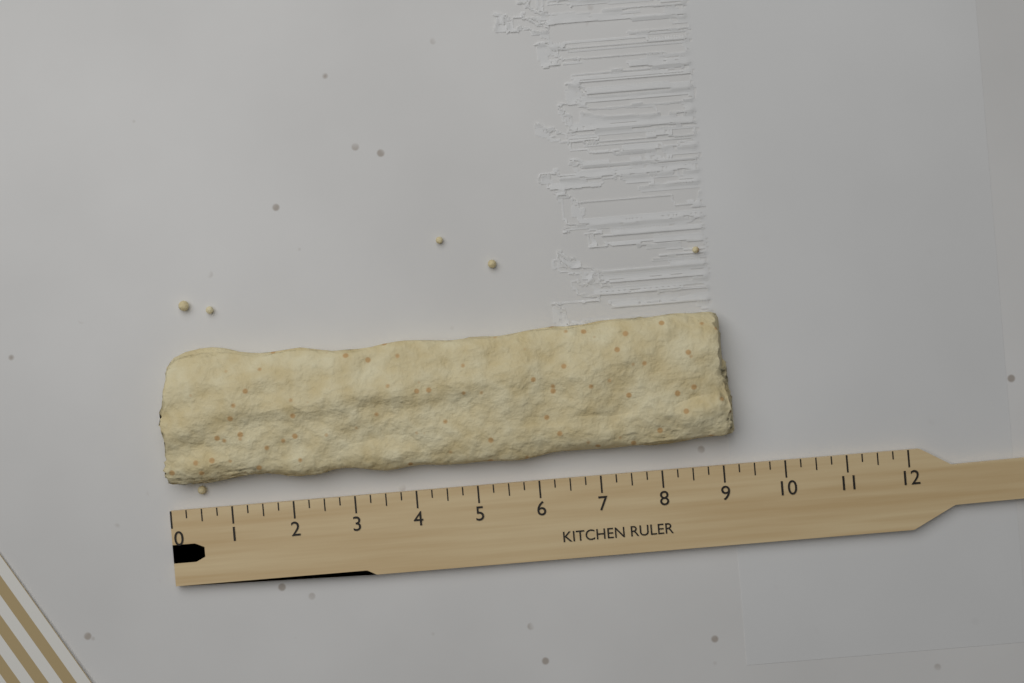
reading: 9.25 (no unit)
